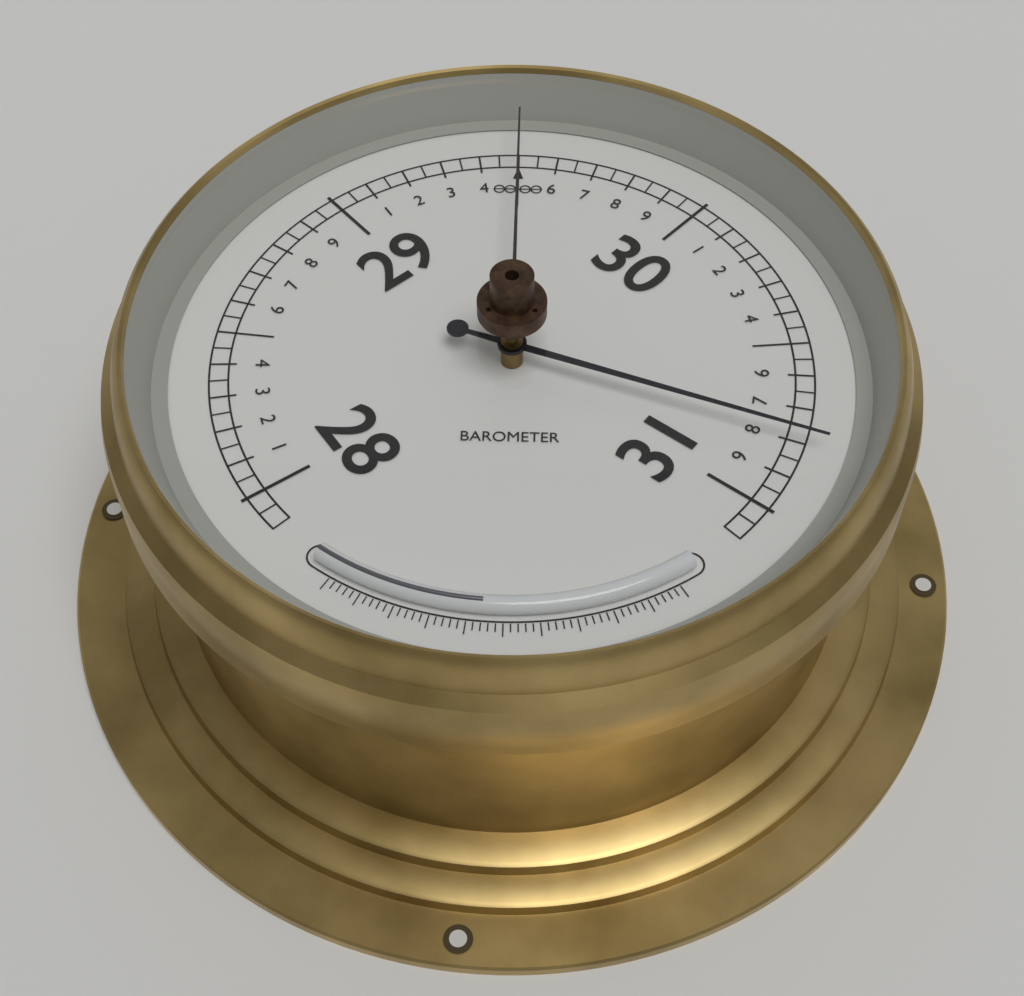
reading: 30.80 (no unit)
